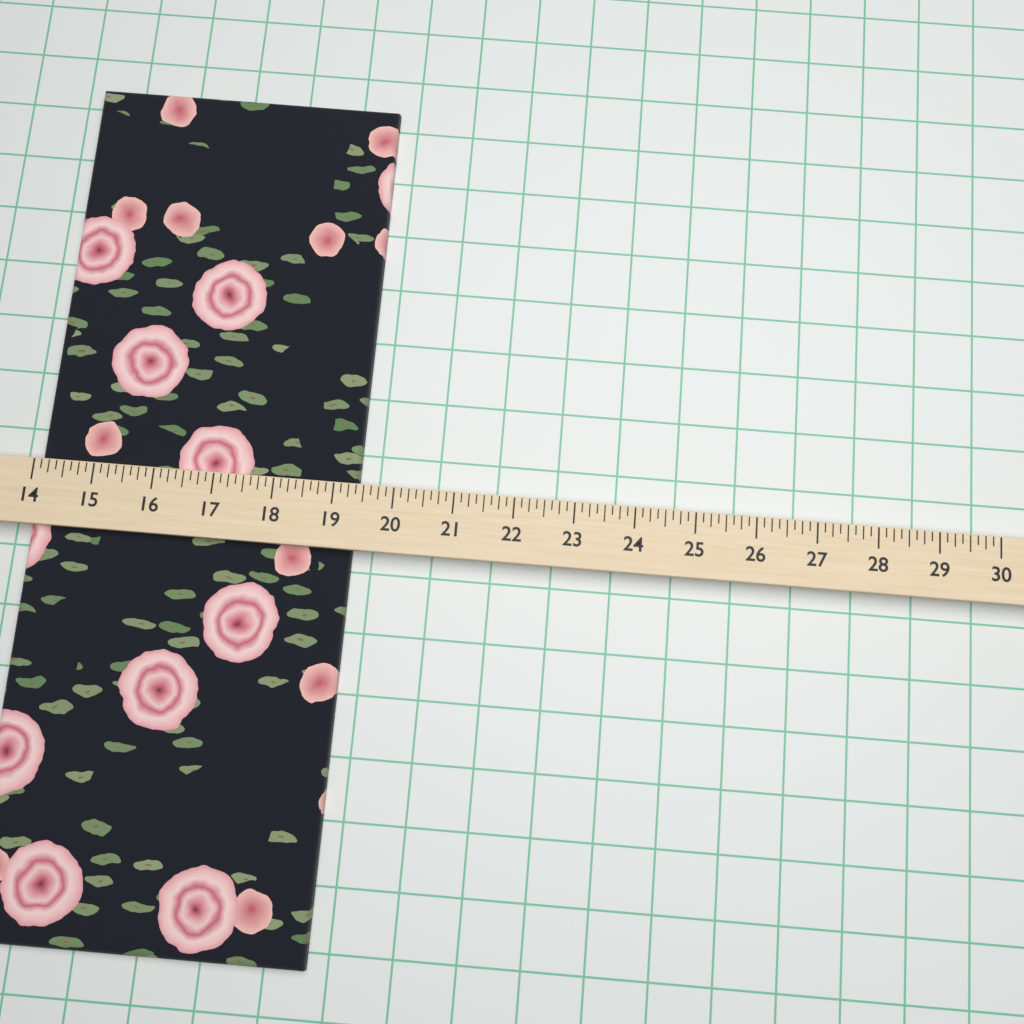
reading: 19.375 (no unit)
